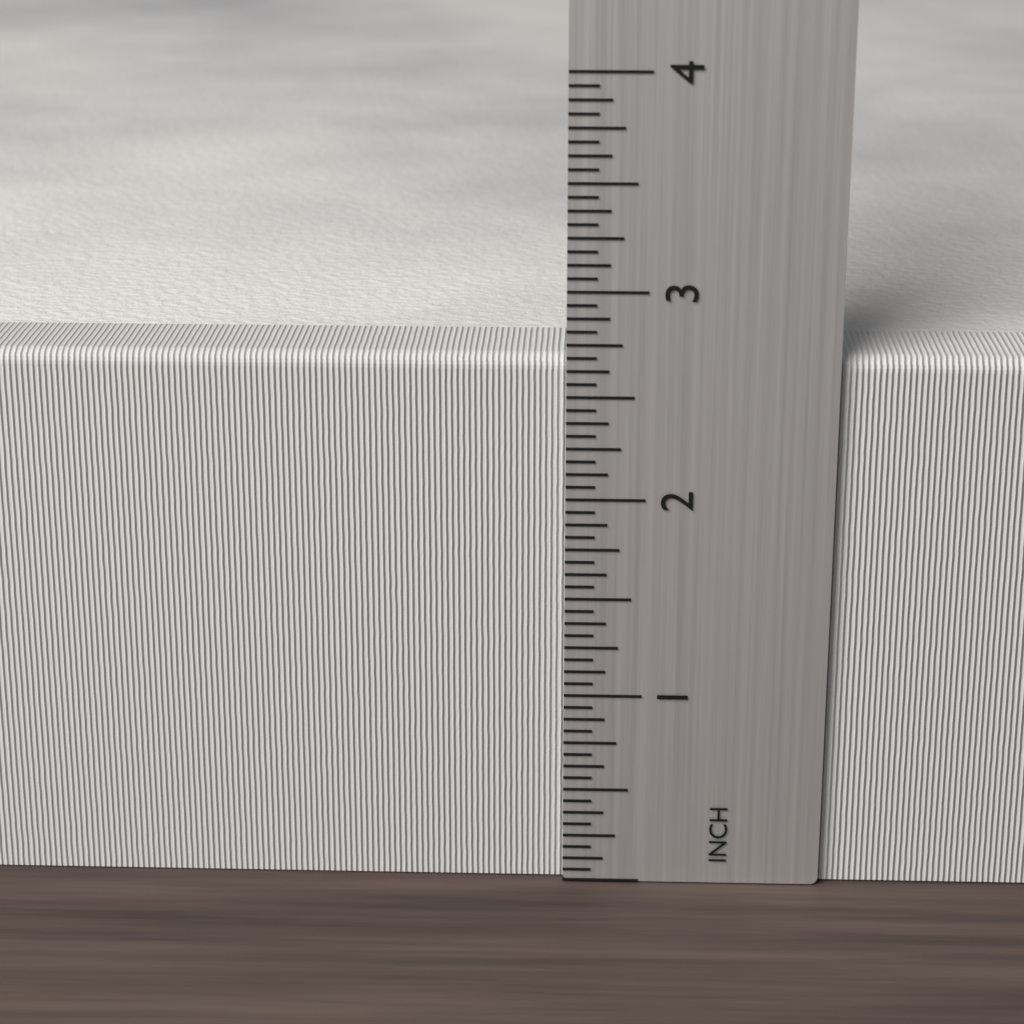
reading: 2.6875 inch
